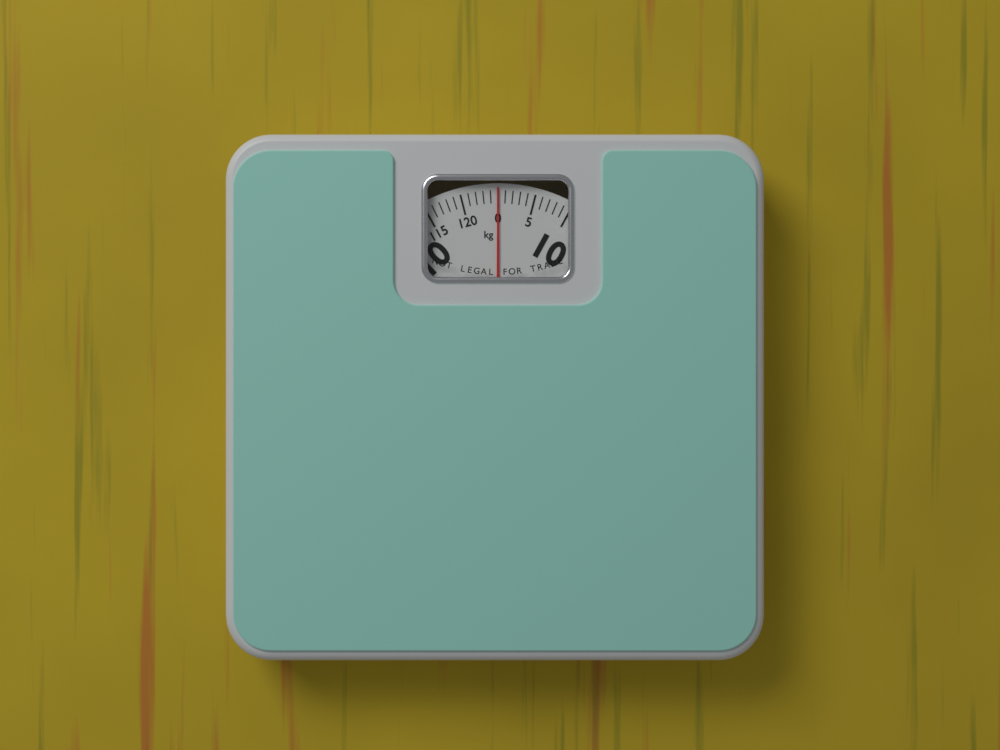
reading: 0 kg
